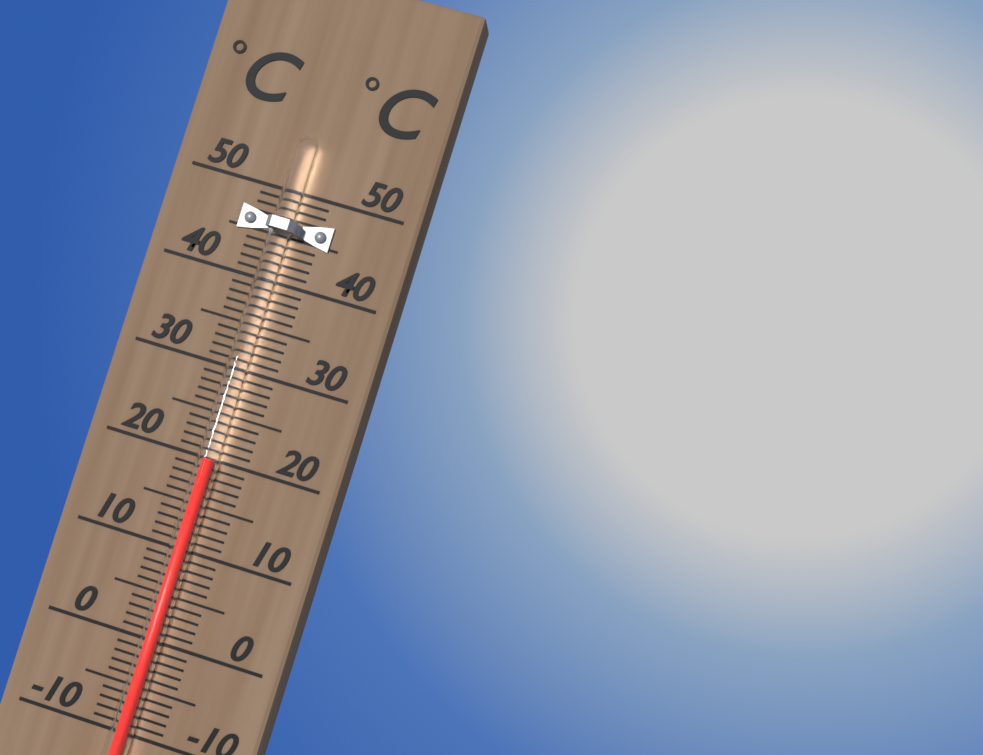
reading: 20 °C
